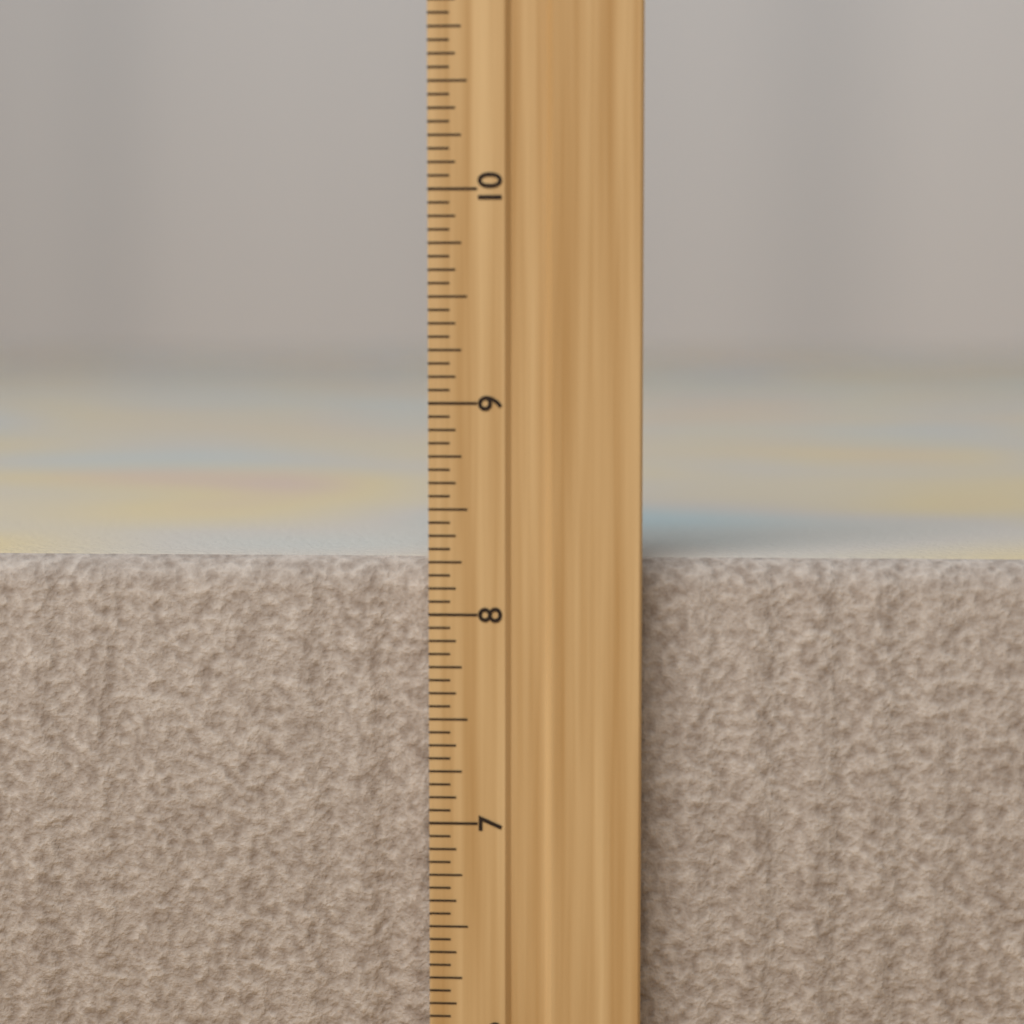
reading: 8.2500 inch
